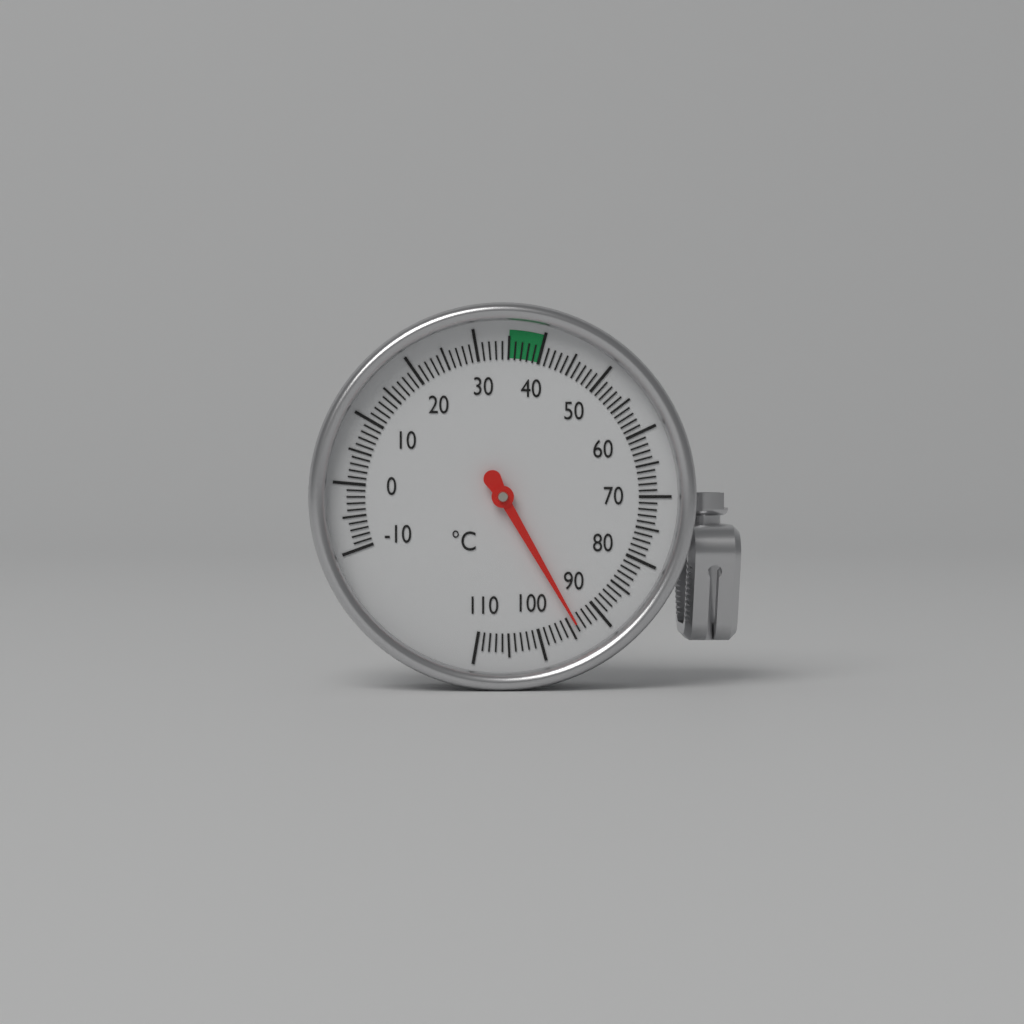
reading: 94 °C
